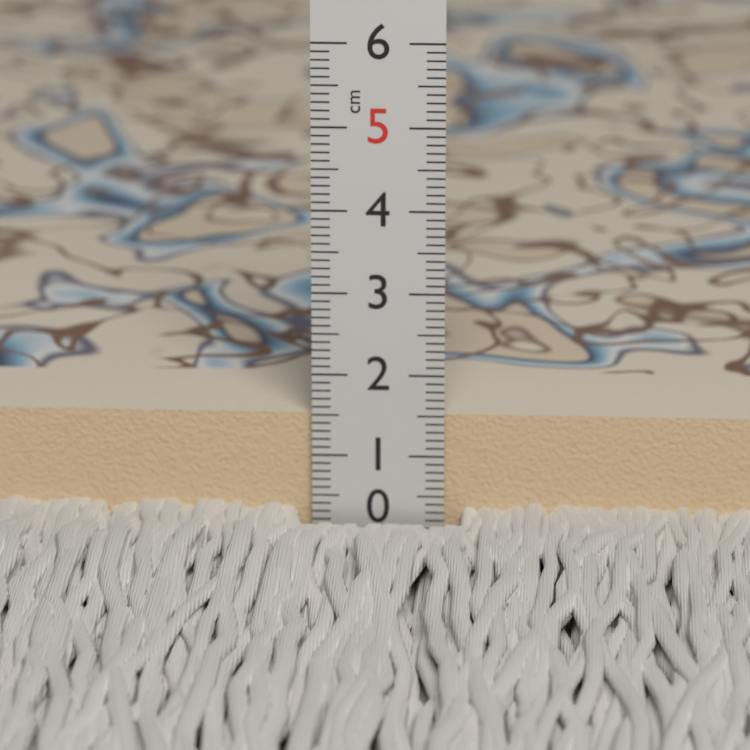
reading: 1.5 cm
